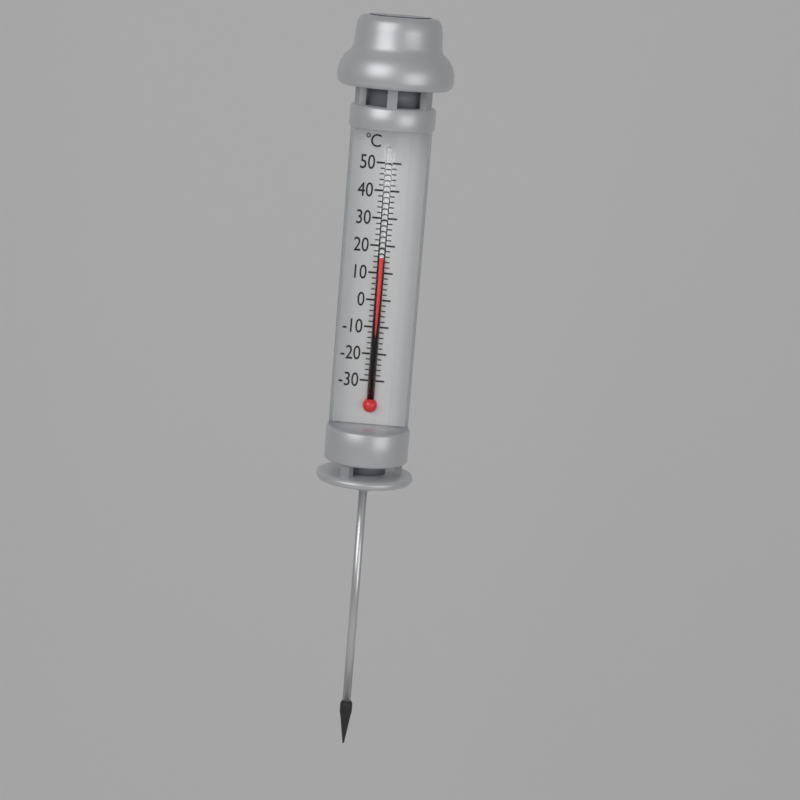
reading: 16 °C
